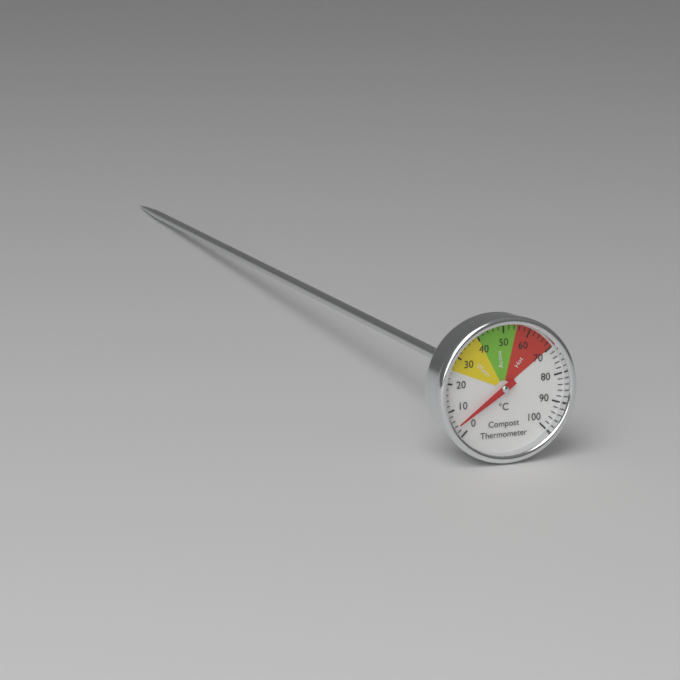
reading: 4 °C
